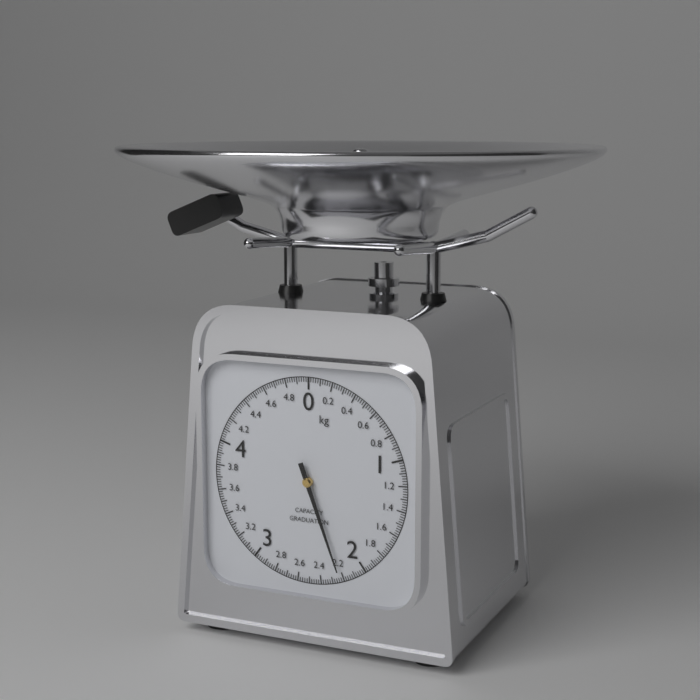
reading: 2.22 kg
